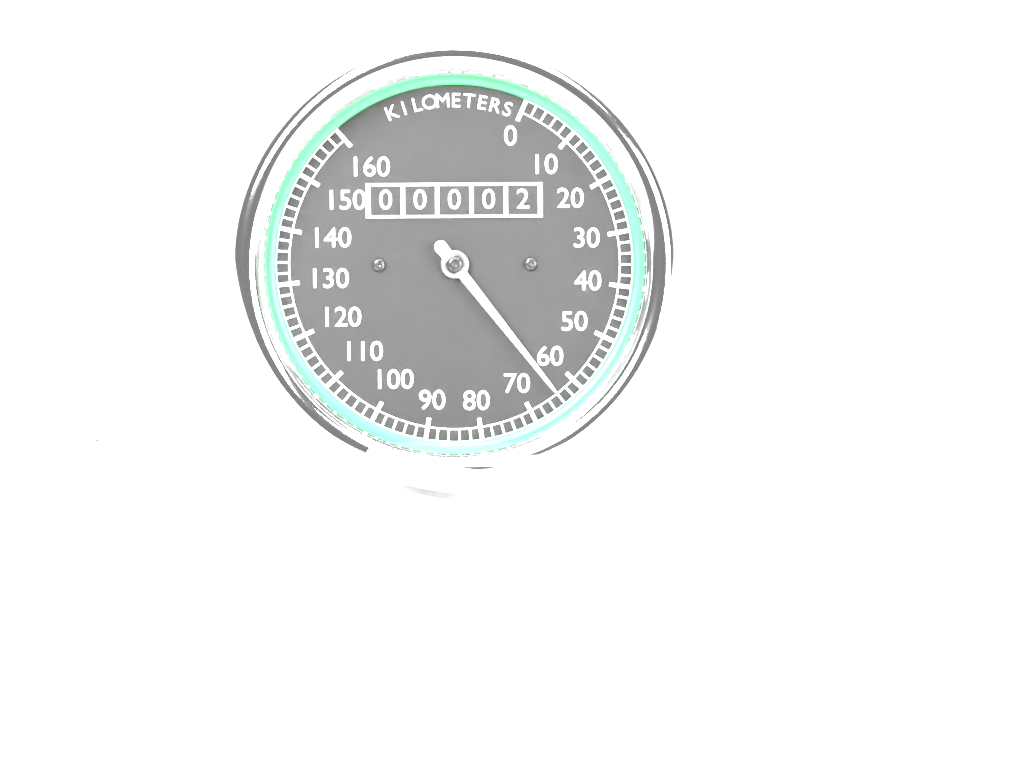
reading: 64 km/h
